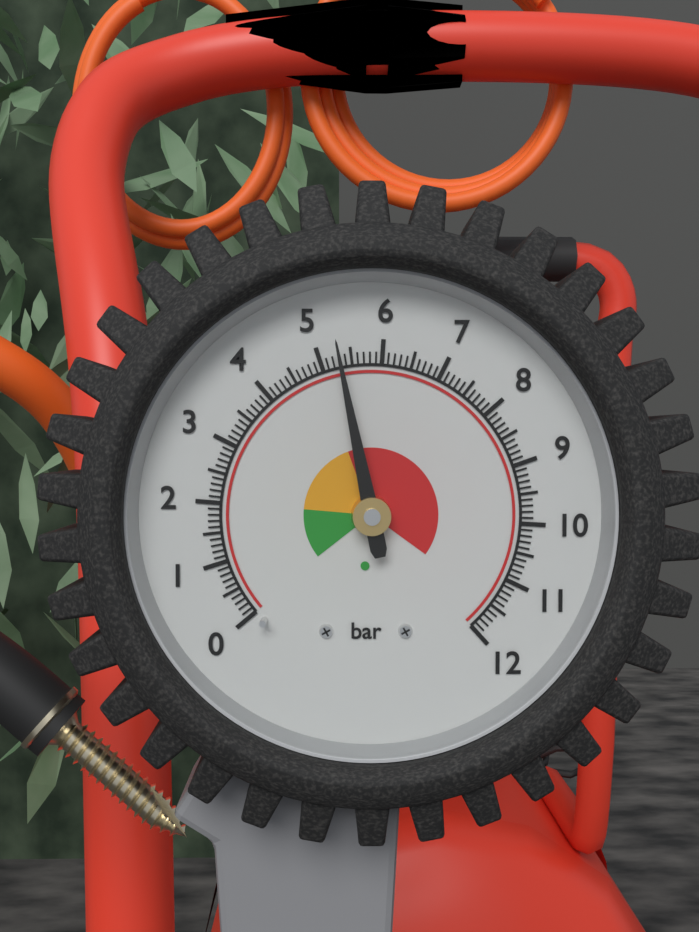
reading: 5.3 bar
